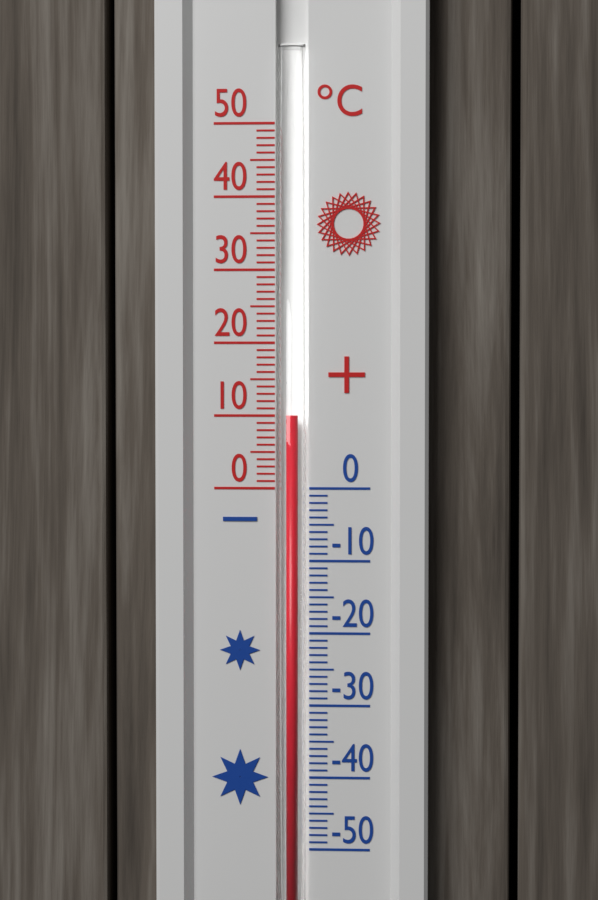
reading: 10 °C
